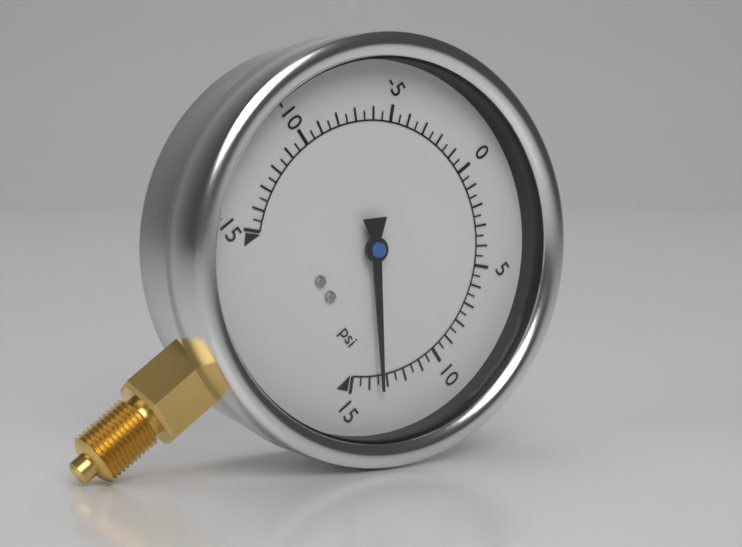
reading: 13.5 psi
